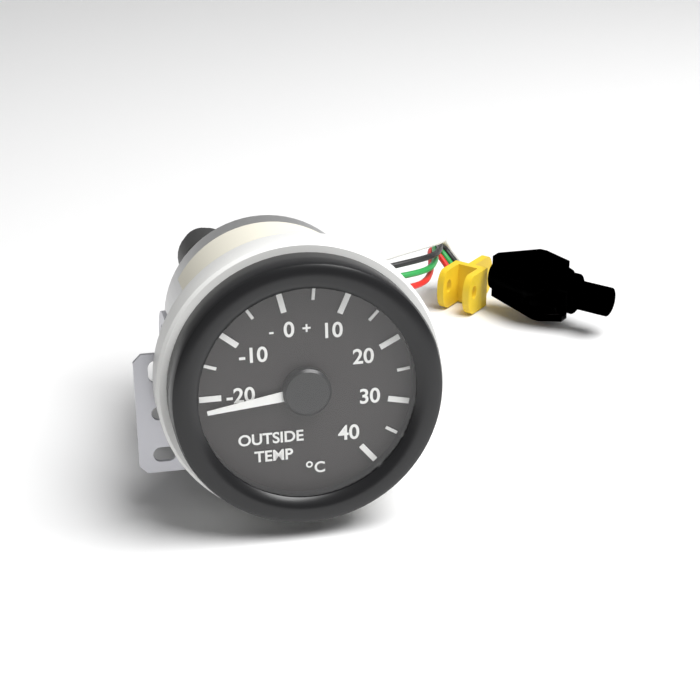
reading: -22 °C
